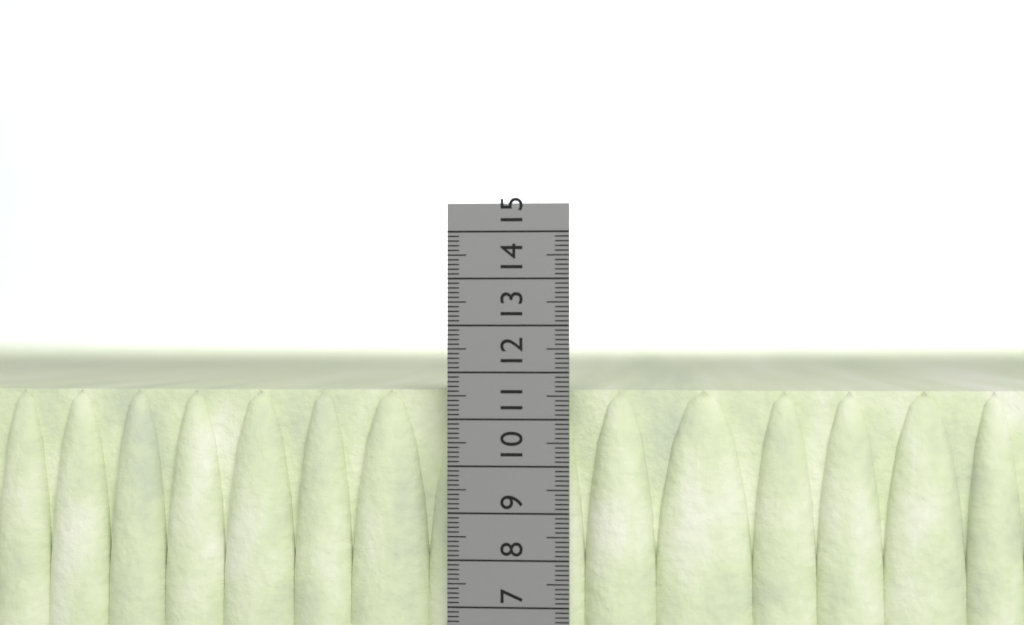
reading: 11.6 cm
